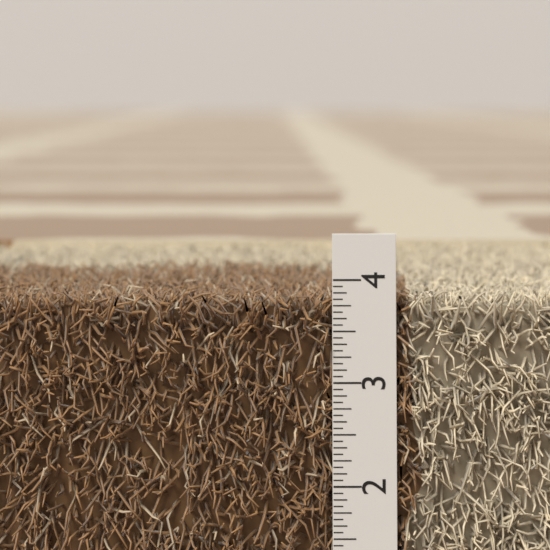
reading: 3.8750 in
